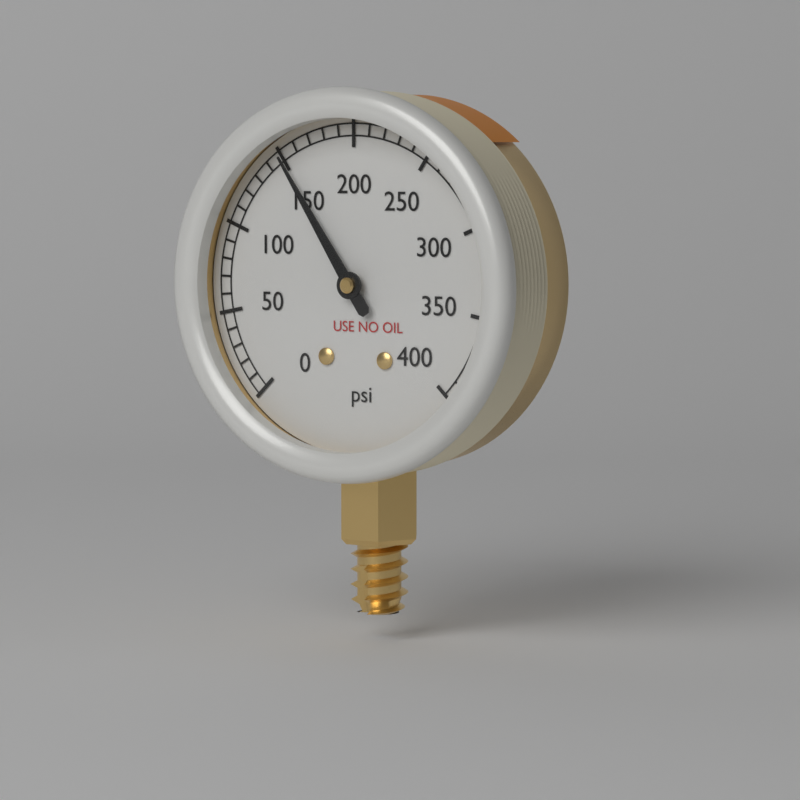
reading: 150 psi
